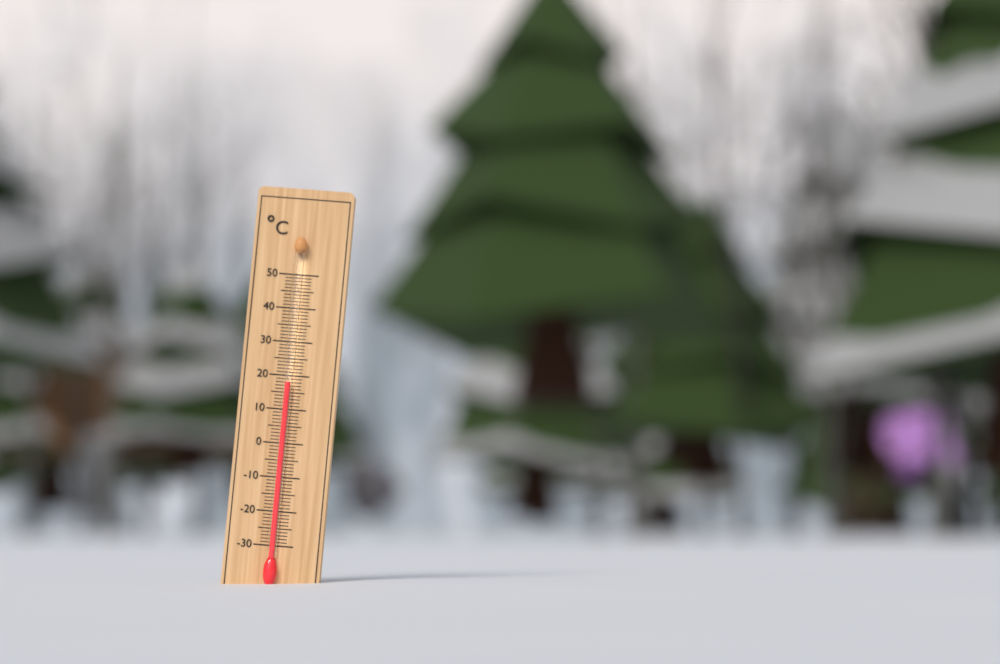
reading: 18 °C
